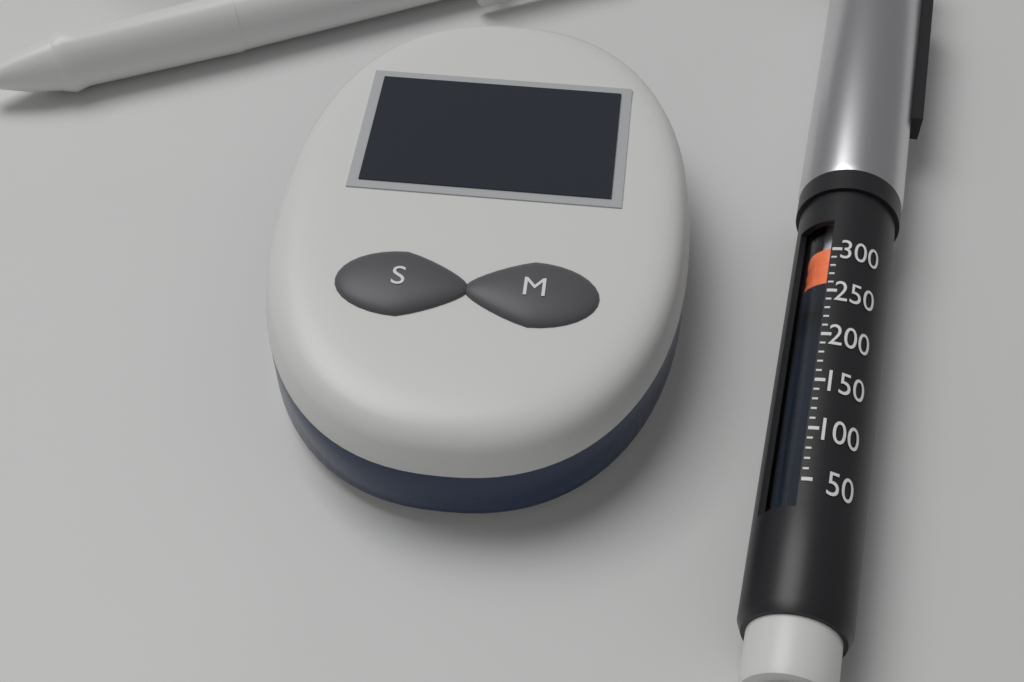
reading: 270 (no unit)
